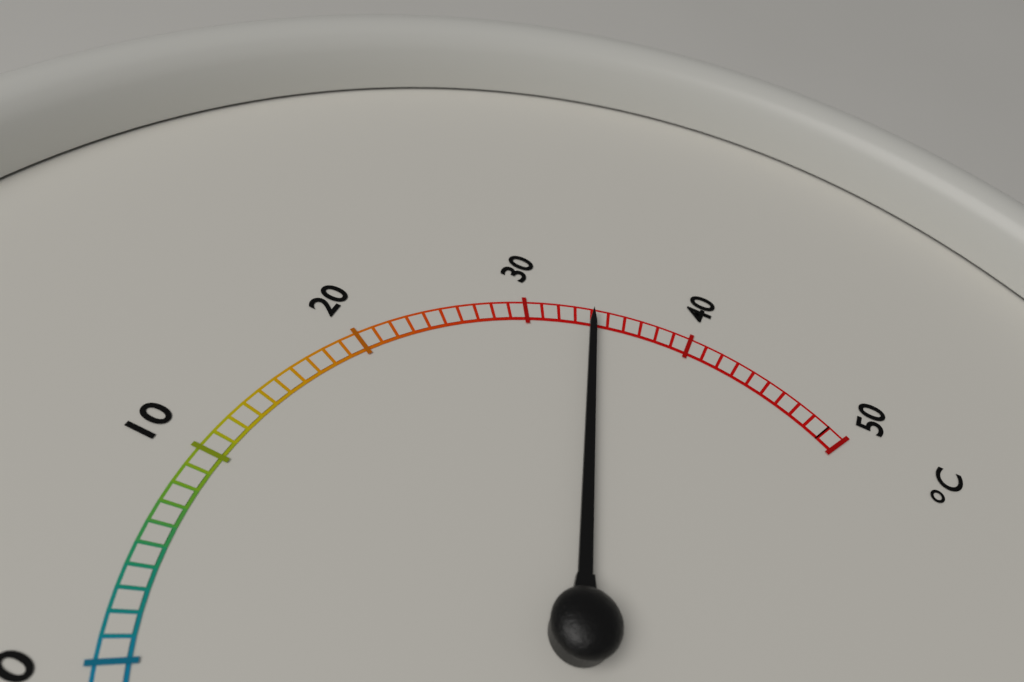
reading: 34 °C
